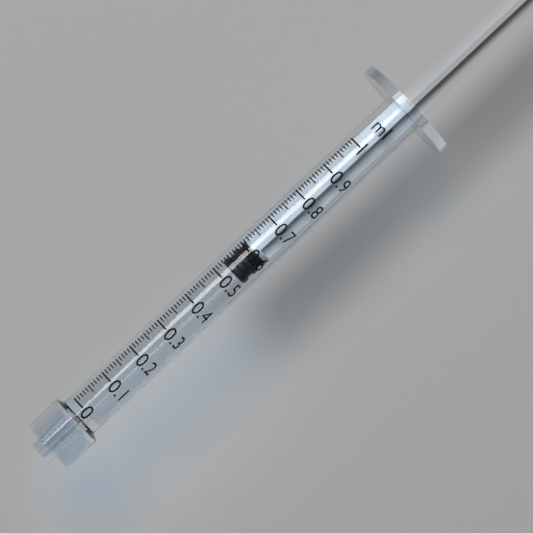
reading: 0.53 ml
